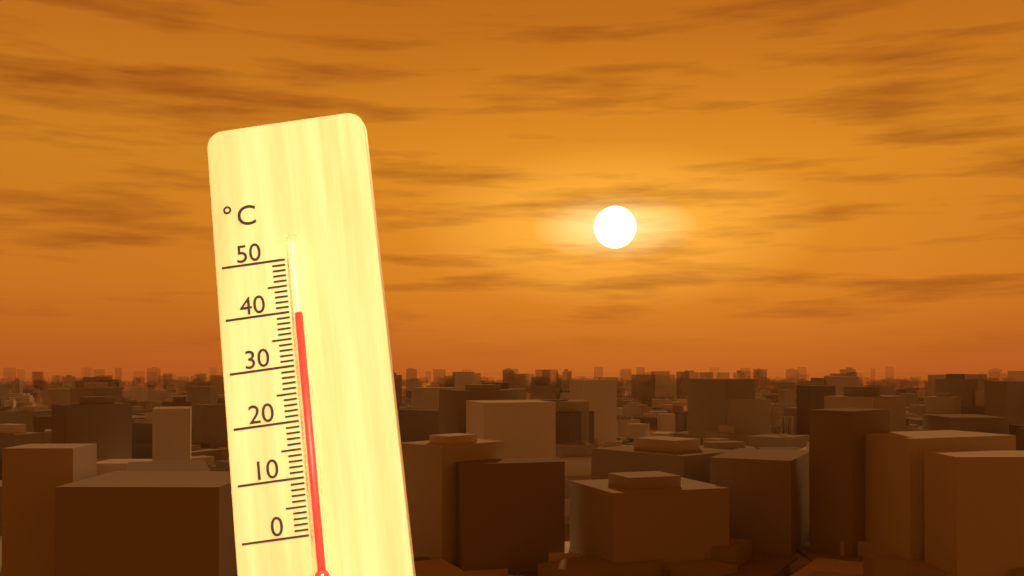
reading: 39 °C
